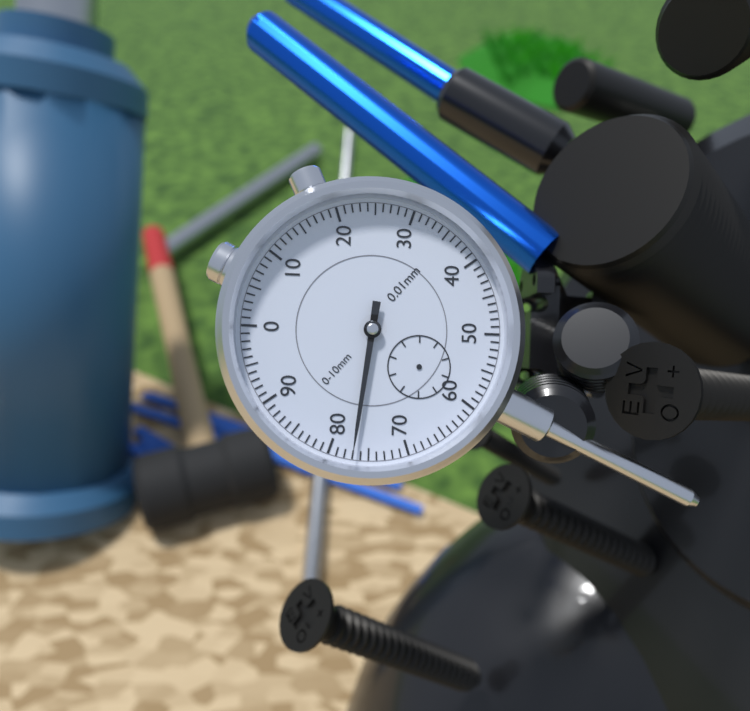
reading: 0.77 mm
